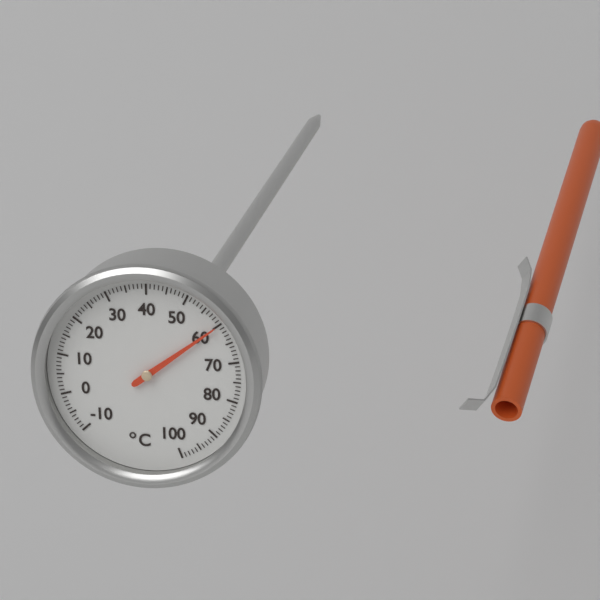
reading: 60 °C
